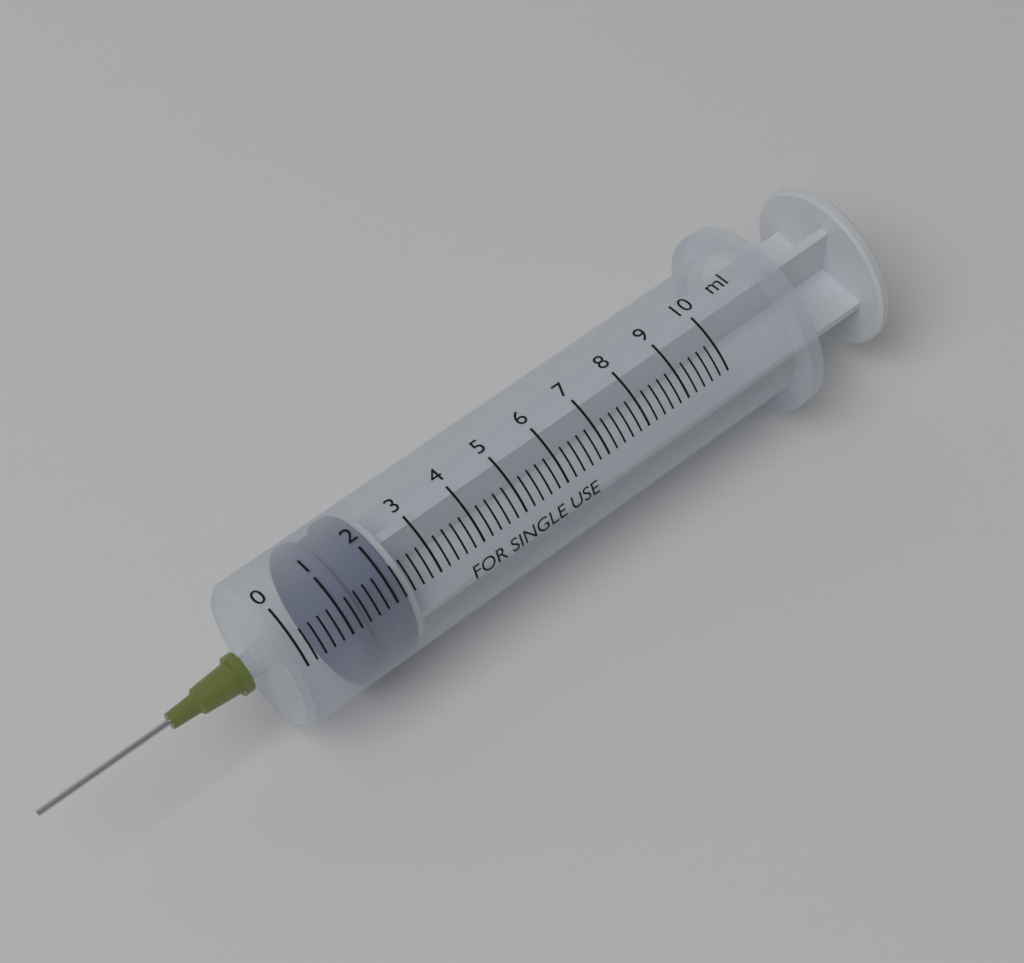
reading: 1.0 ml
